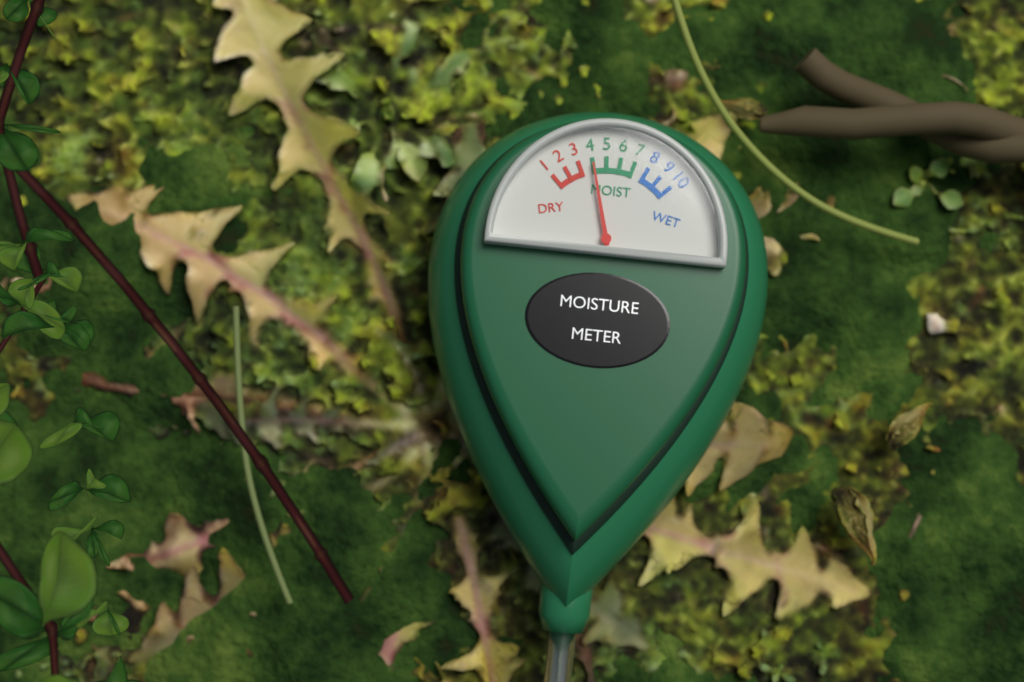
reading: 4 (no unit)
